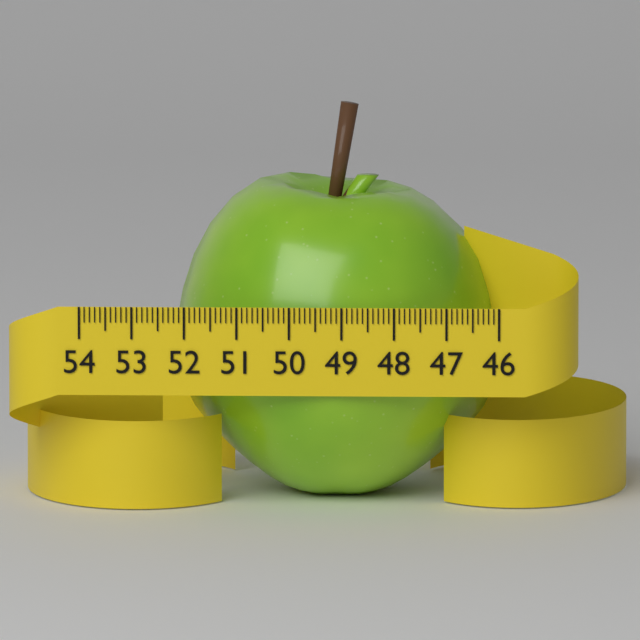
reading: 52.3 (no unit)
